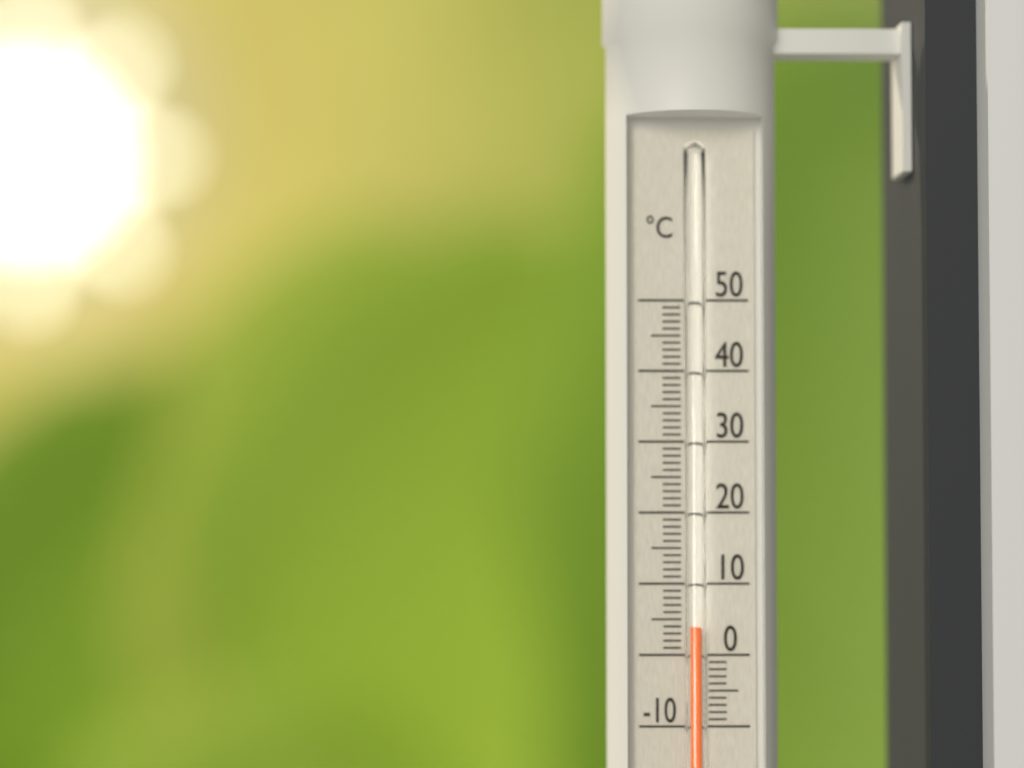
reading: 4 °C
